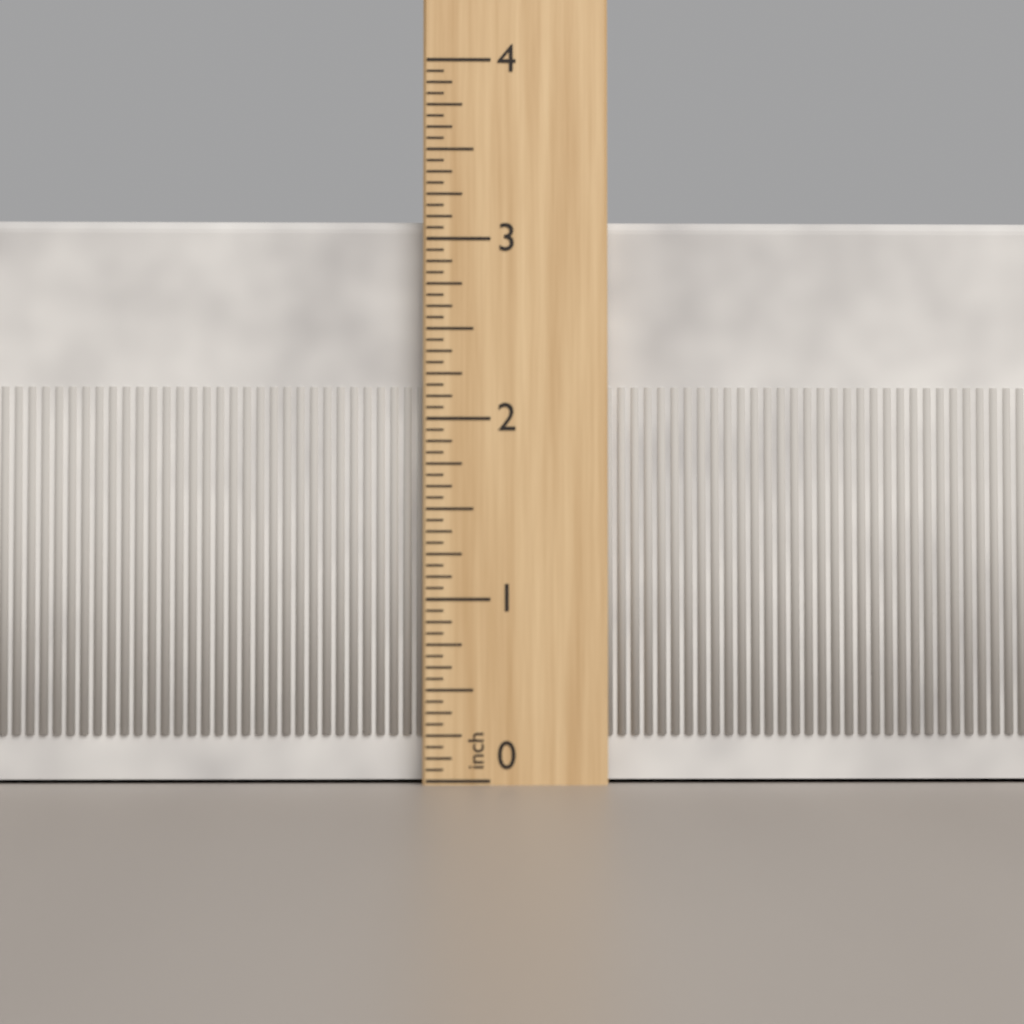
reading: 3.1250 inch
